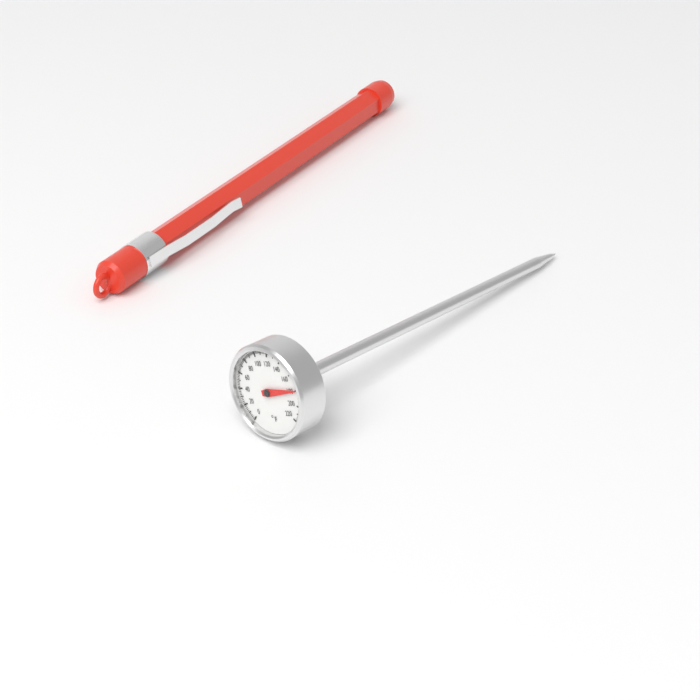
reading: 180 °F
